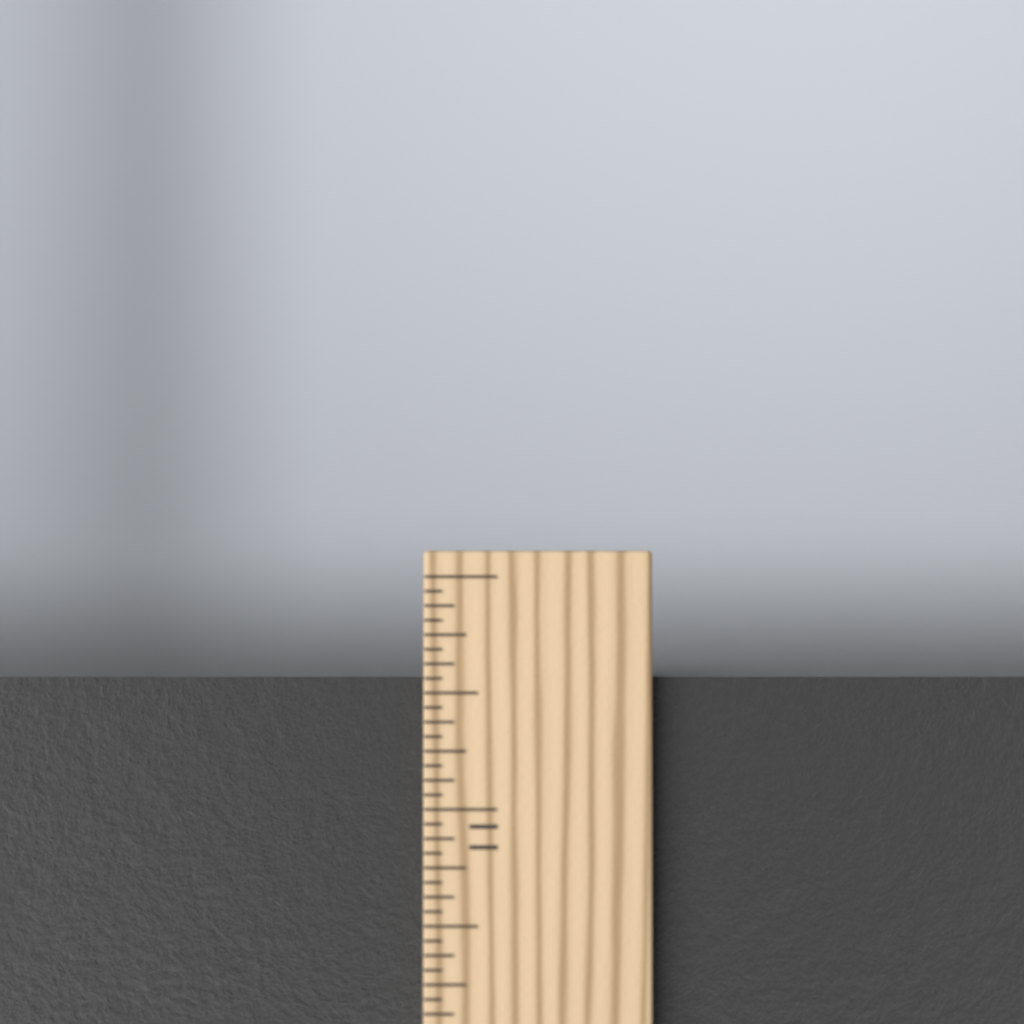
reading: 11.5625 in
